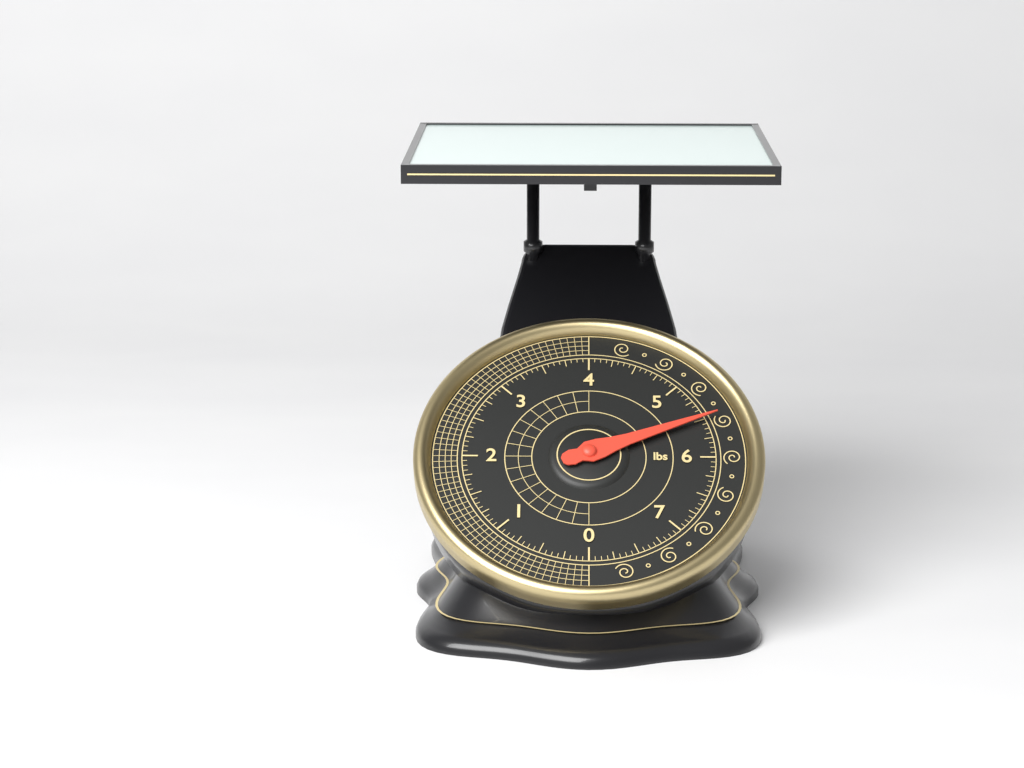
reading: 5.5000 lbs
